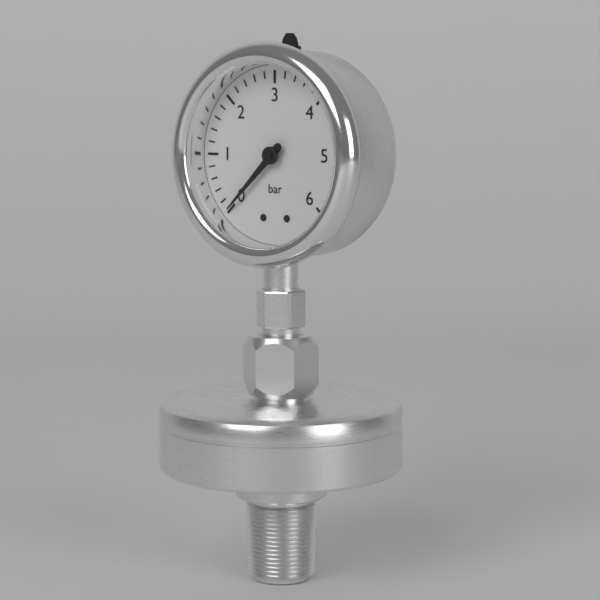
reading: 0.0 bar
